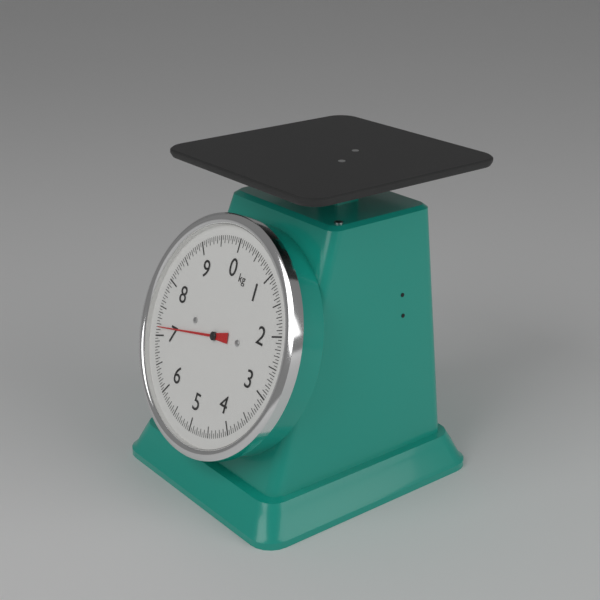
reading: 7.15 kg
